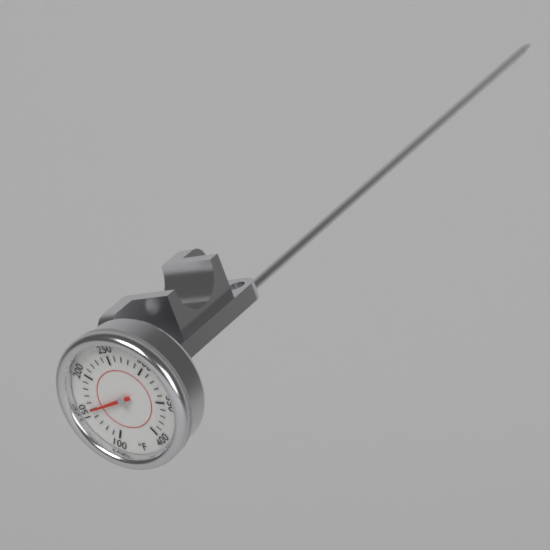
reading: 150 °F
